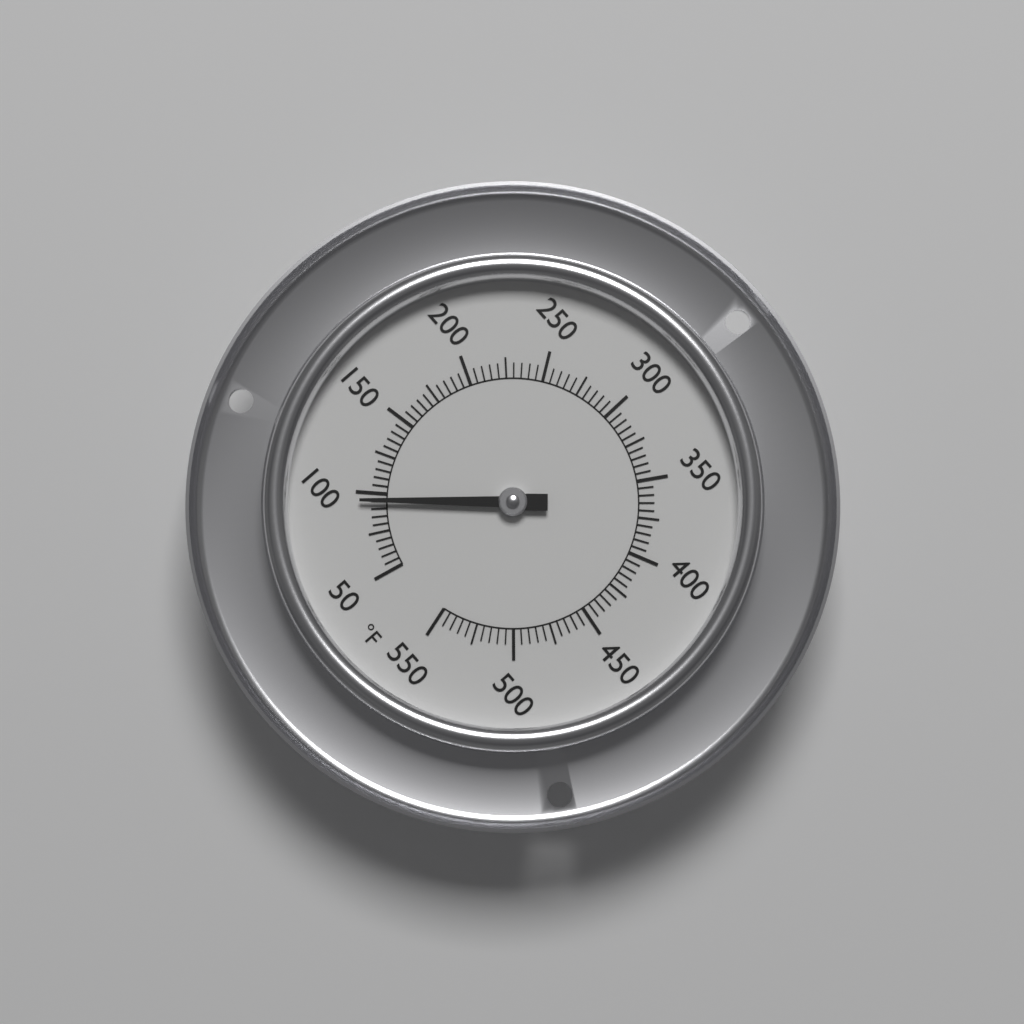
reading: 95 °F
